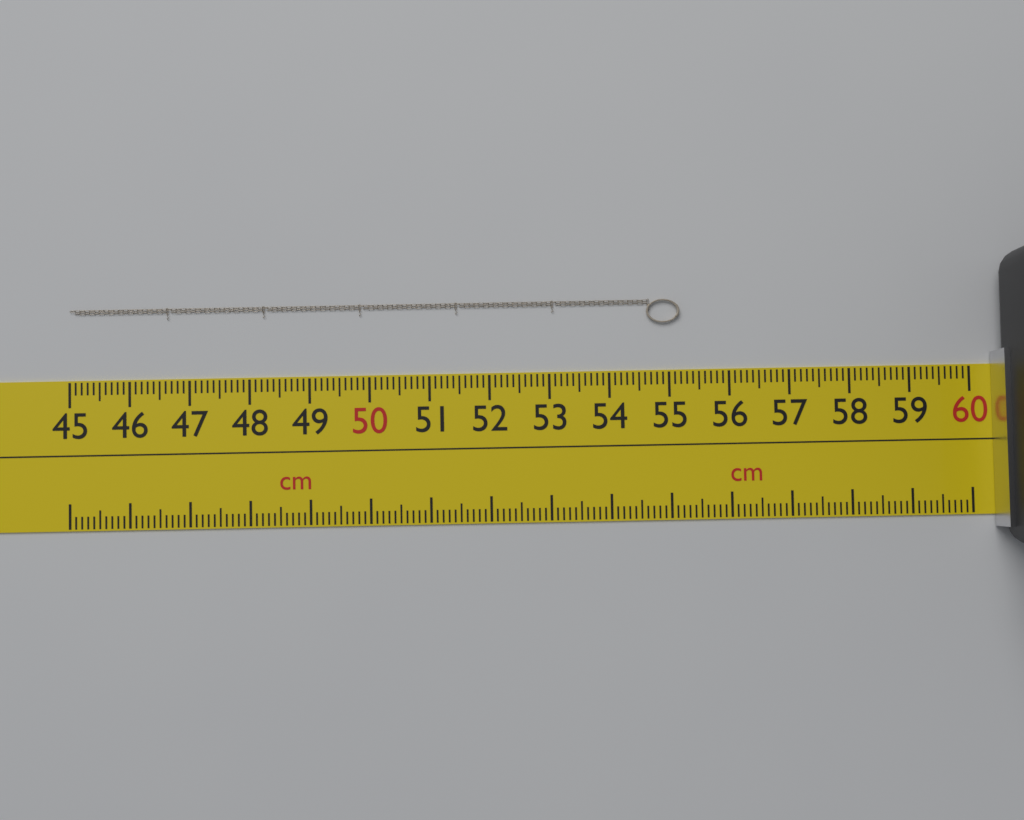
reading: 55.2 cm
